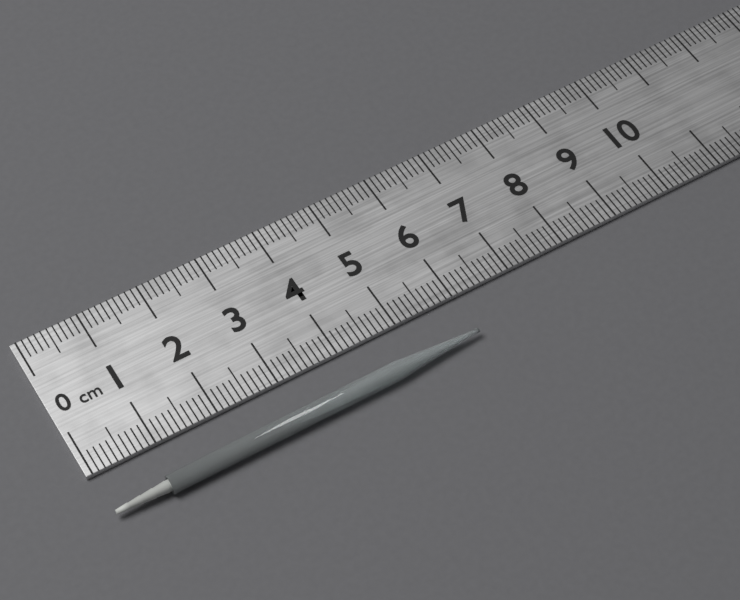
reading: 6.0 cm
